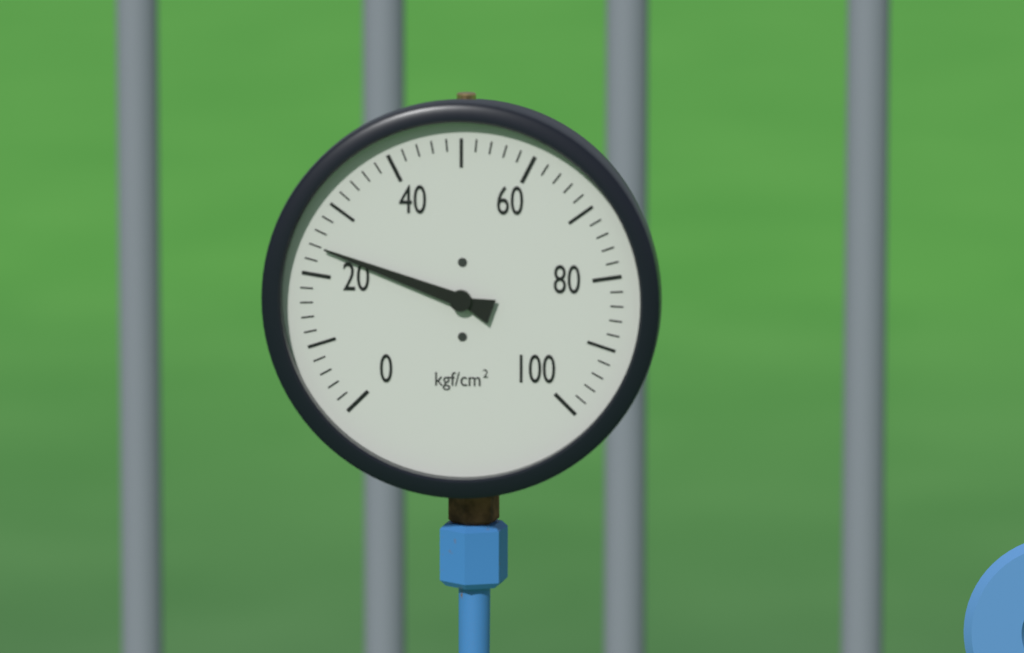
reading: 24 kgf/cm²
